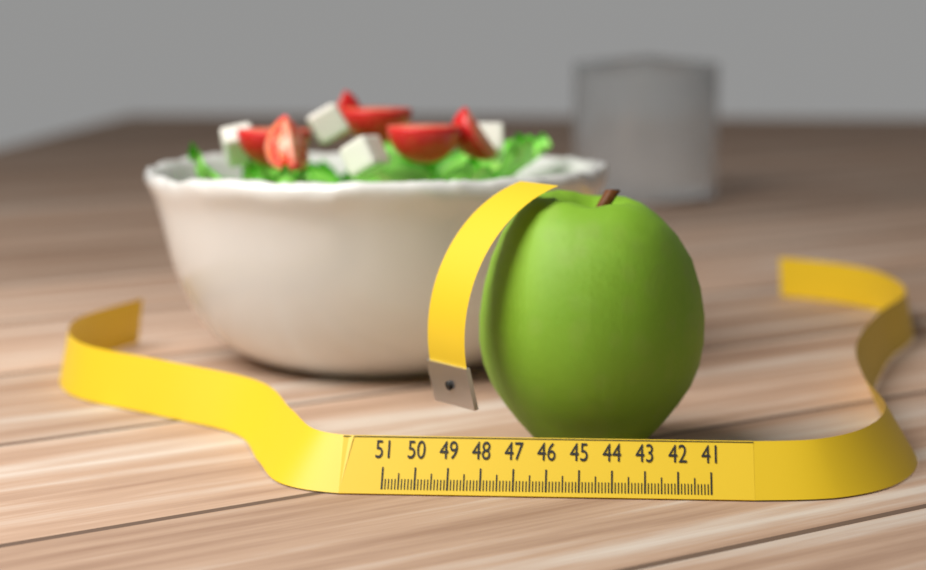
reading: 48.4 (no unit)
